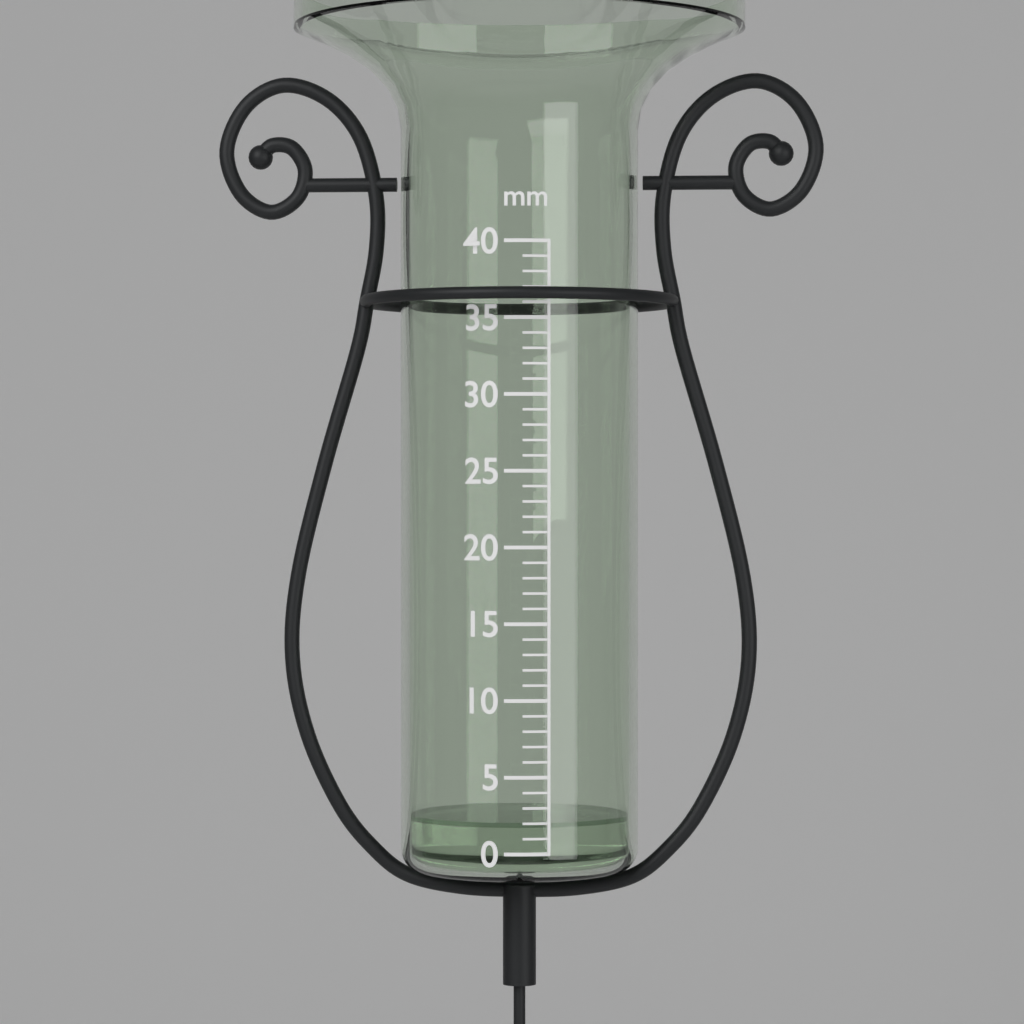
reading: 2 mm
